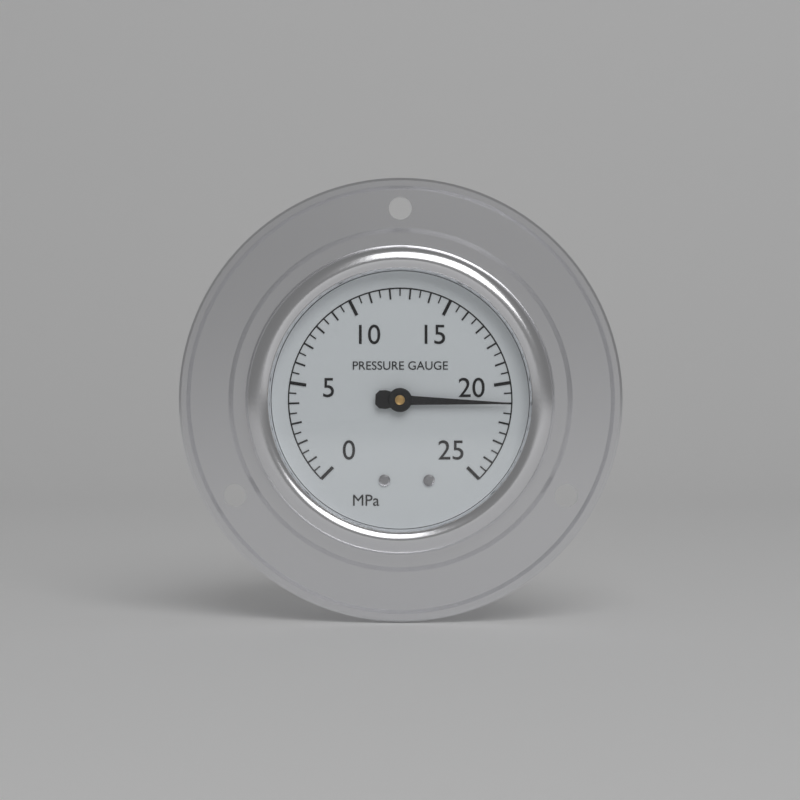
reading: 21.0 MPa
